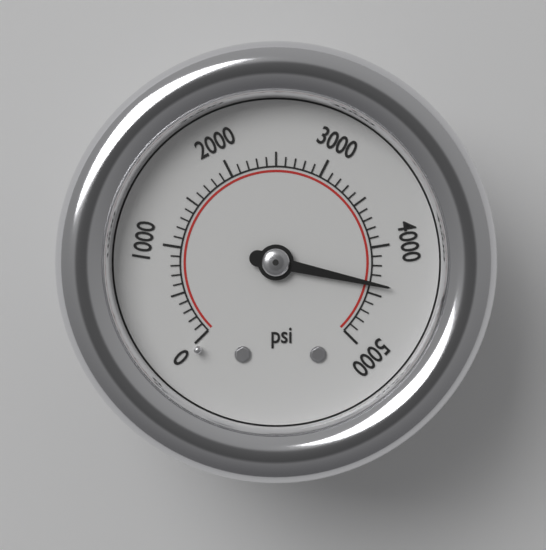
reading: 4400 psi
